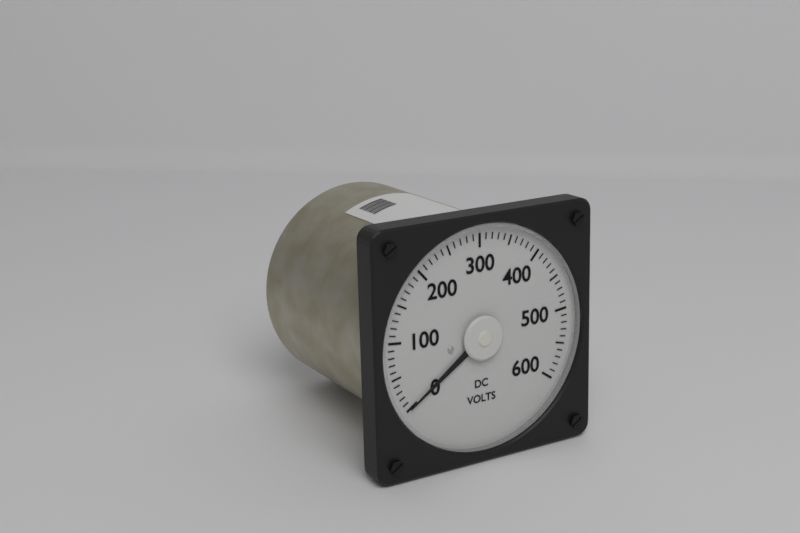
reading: 0 V
